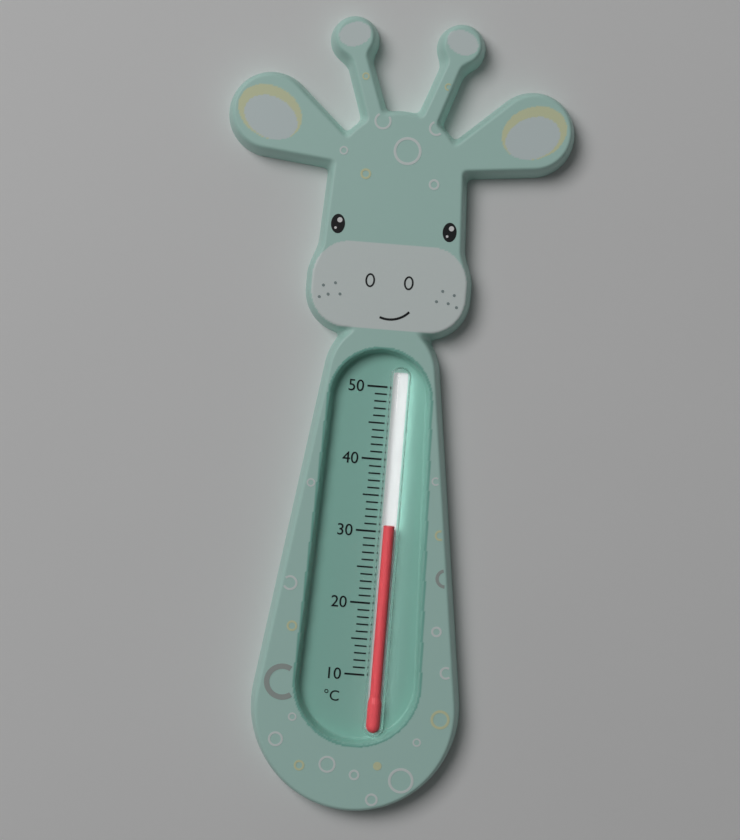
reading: 31 °C
